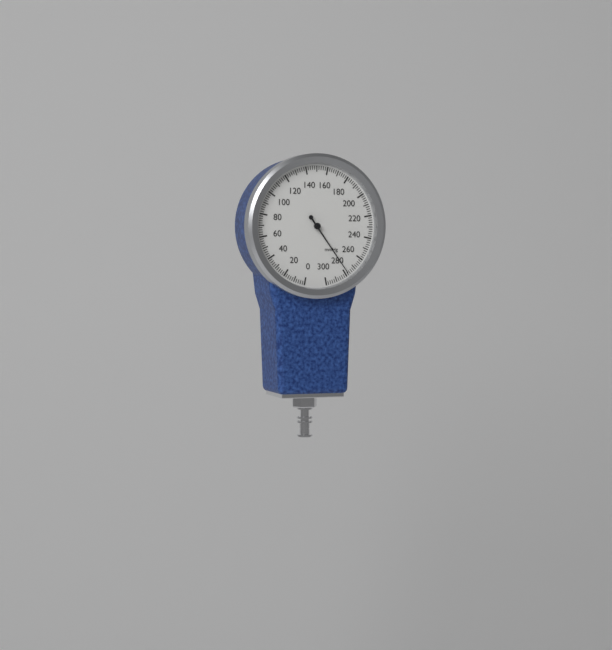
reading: 278 mmHg
